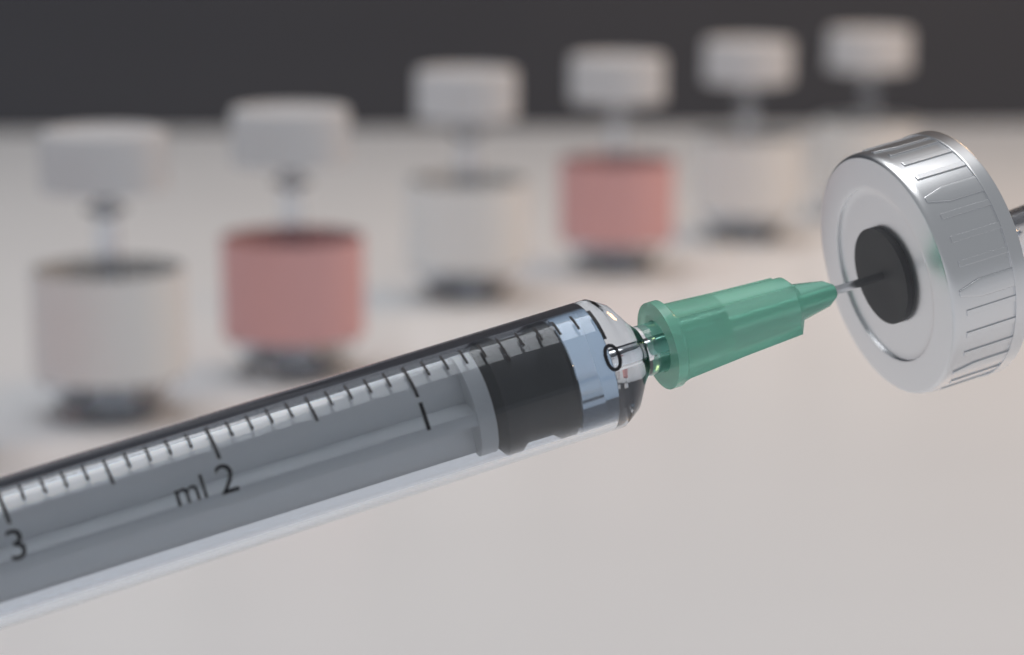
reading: 0.2 ml
